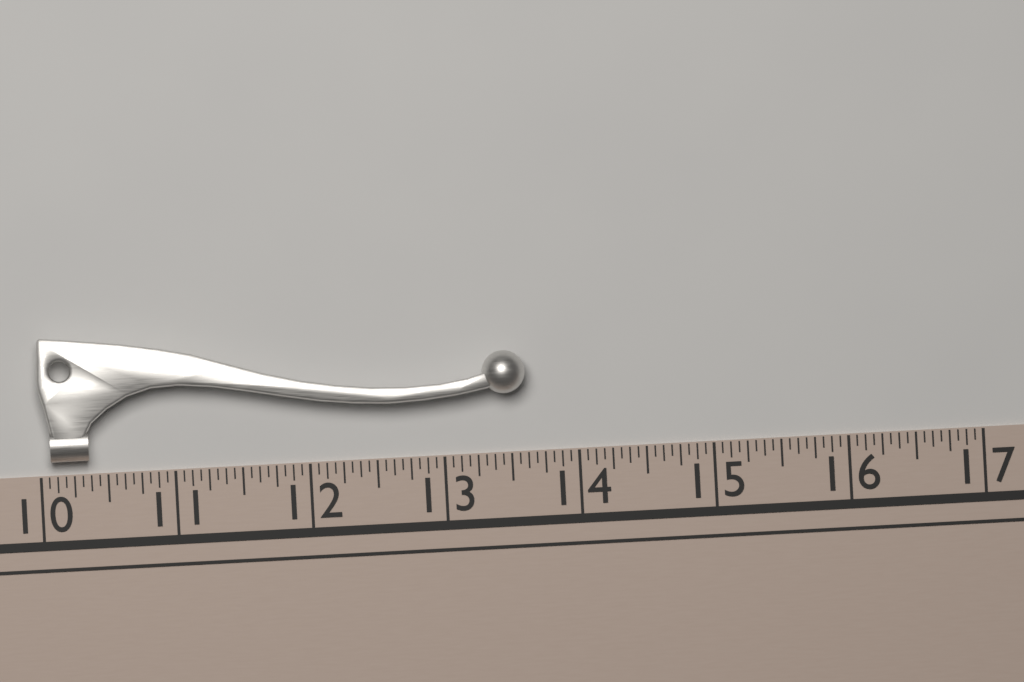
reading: 13.6250 (no unit)
